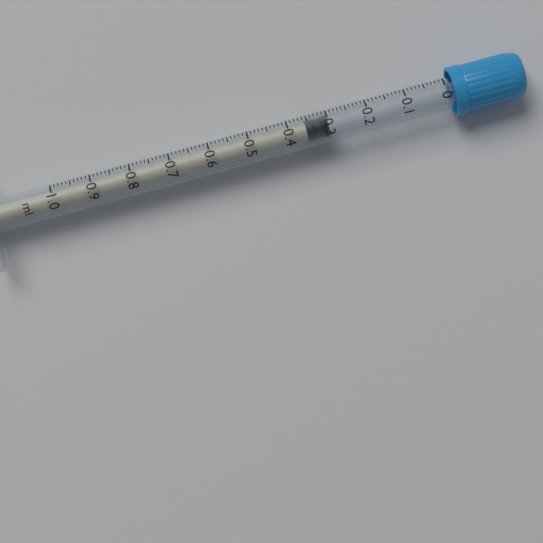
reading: 0.30 ml
